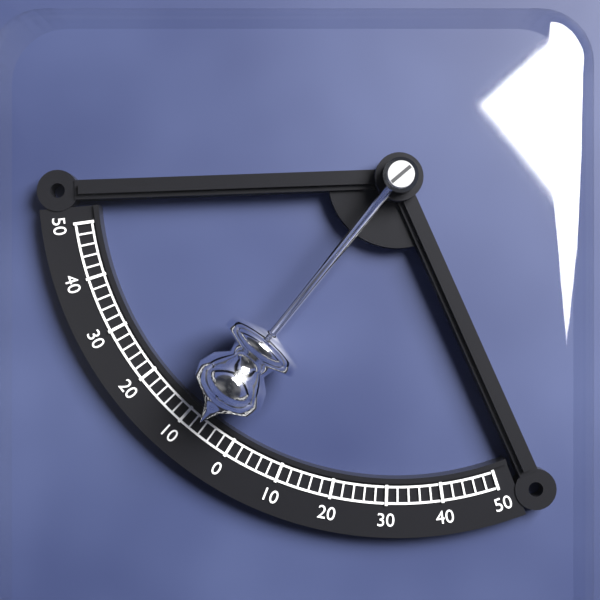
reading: -7 (no unit)
